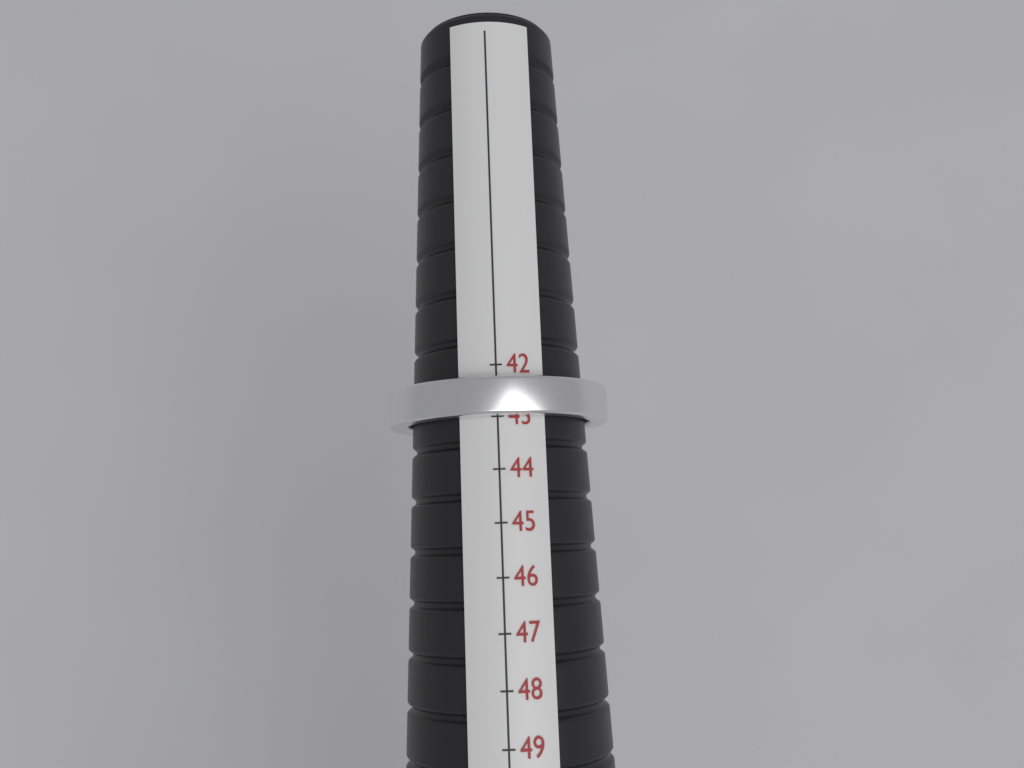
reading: 43 mm
